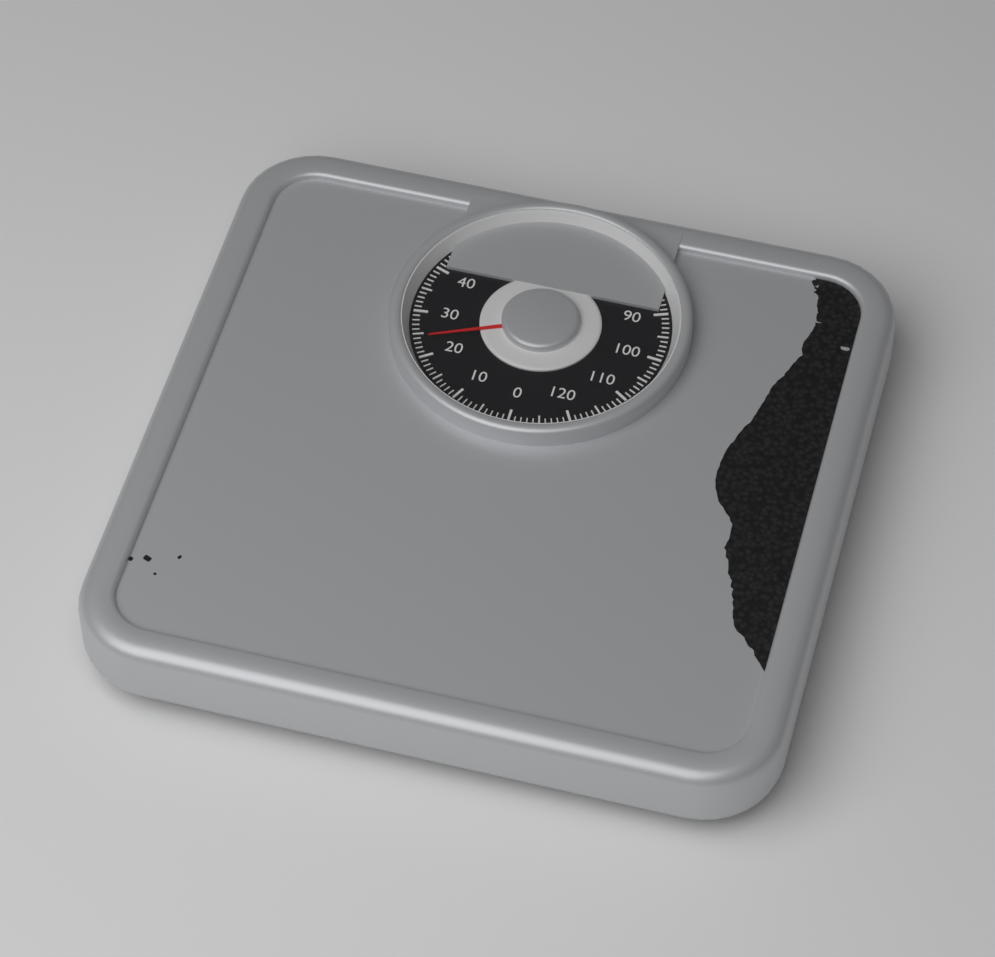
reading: 24 kg
